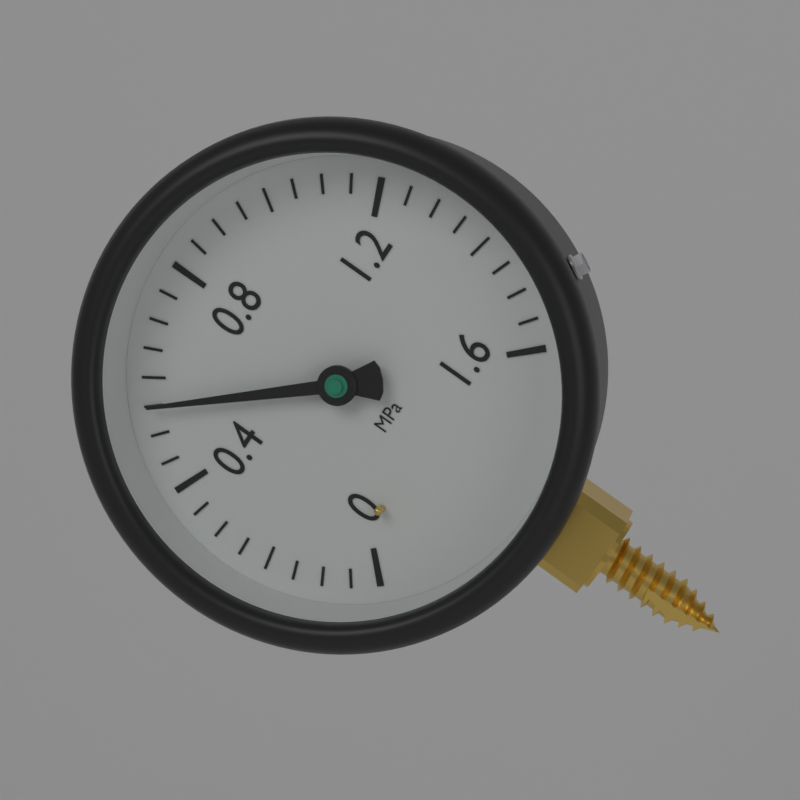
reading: 0.55 MPa
